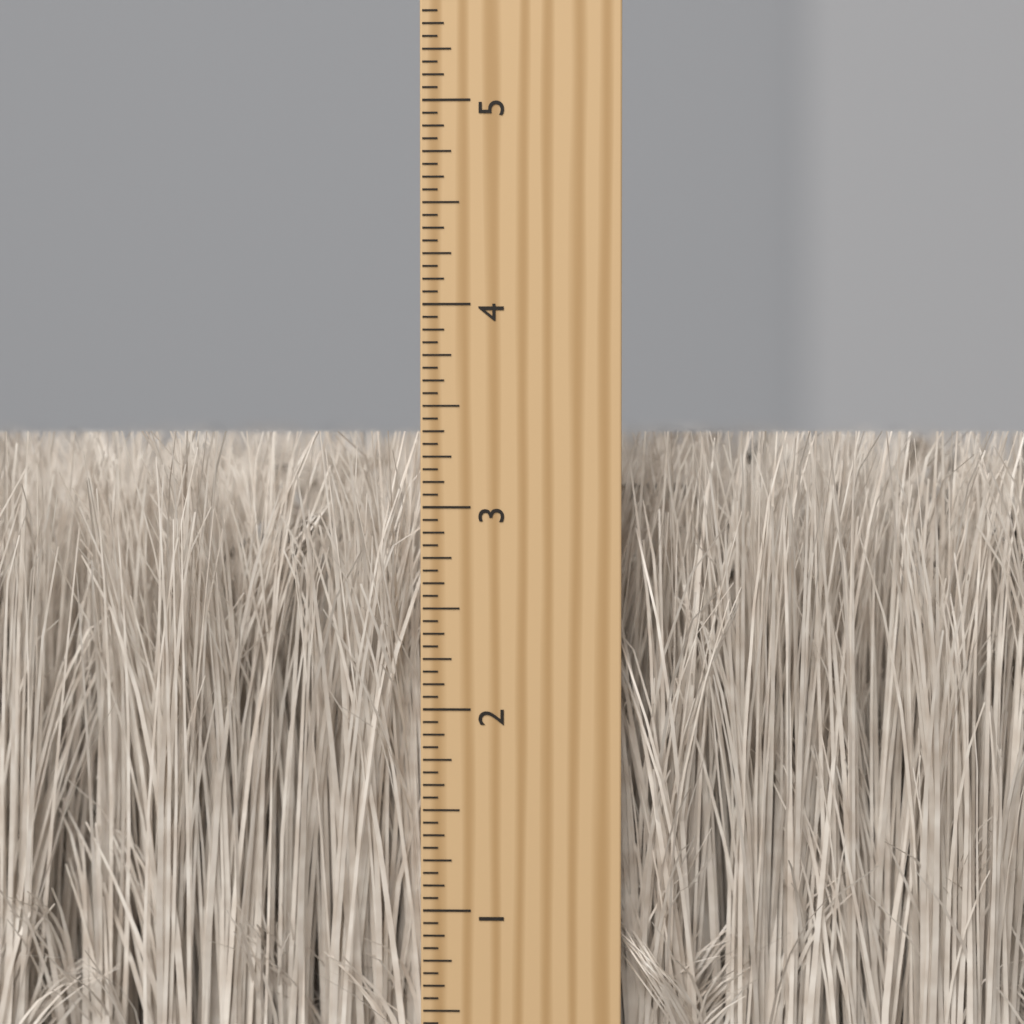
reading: 3.3750 inch
